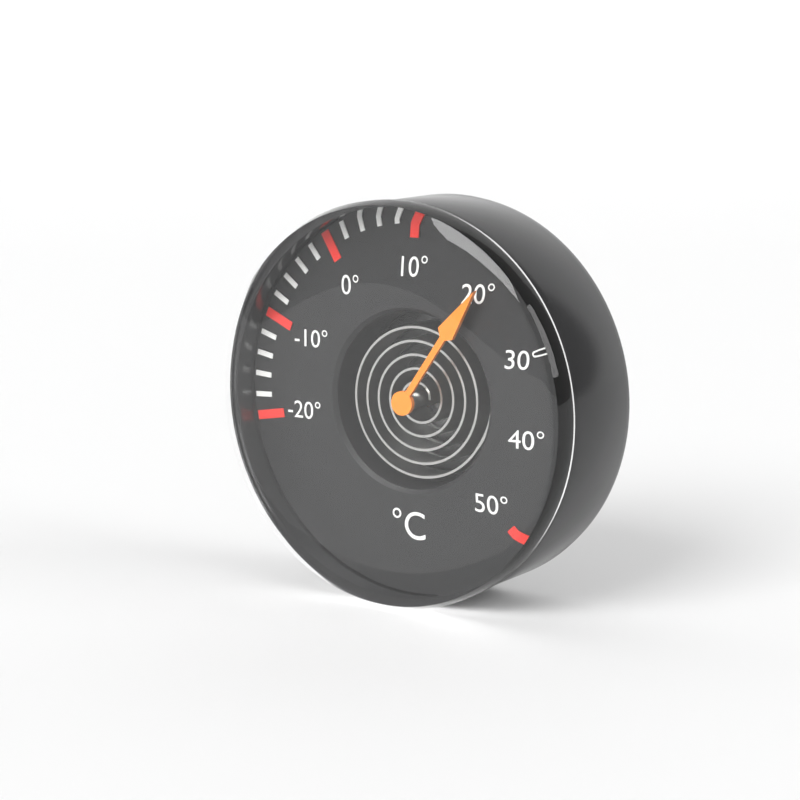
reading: 20 °C
